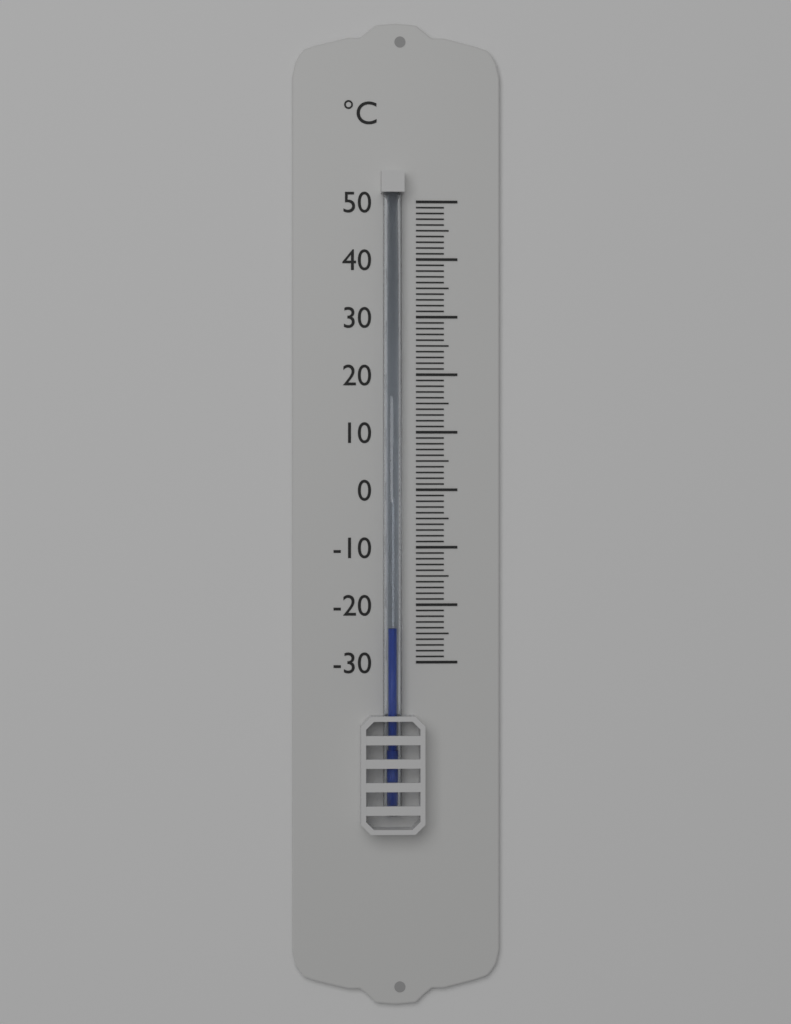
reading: -24 °C
